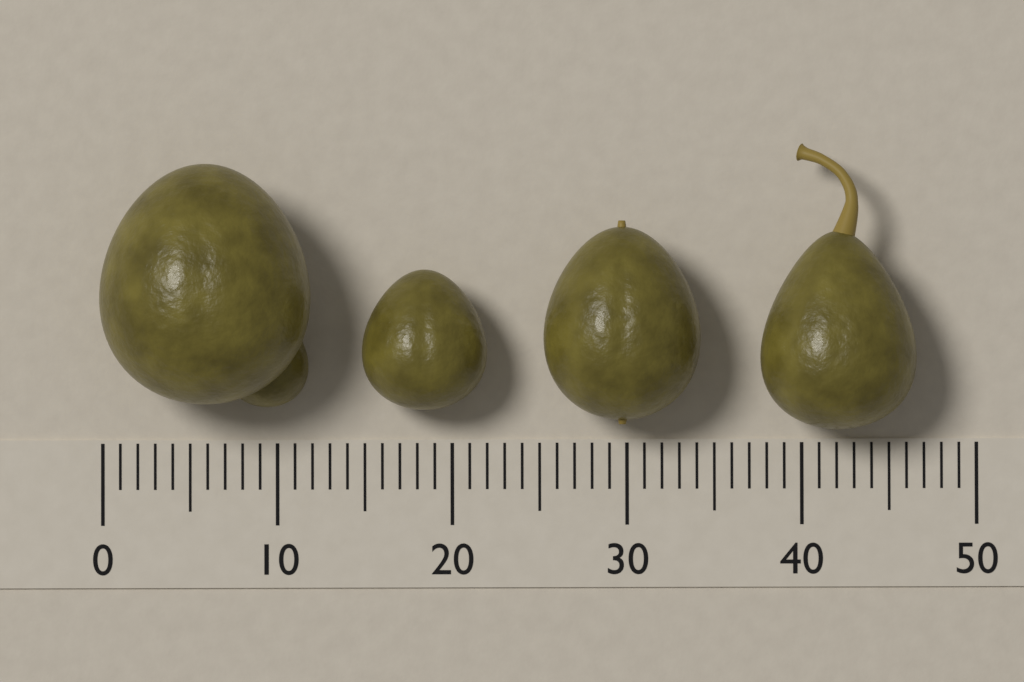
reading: 12 (no unit)
